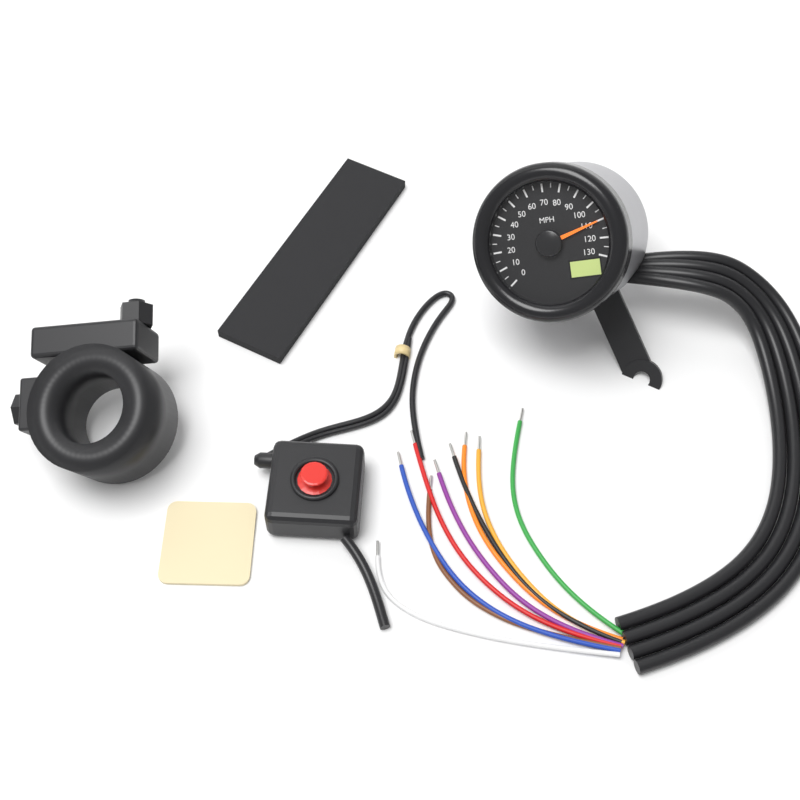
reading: 110 MPH
